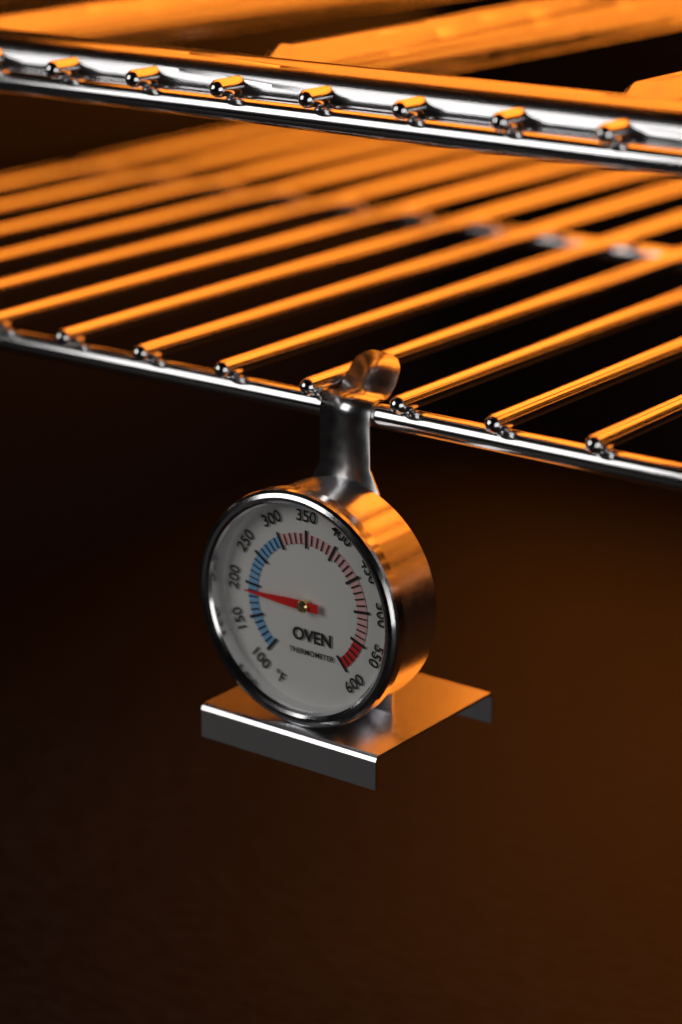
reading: 190 °F
